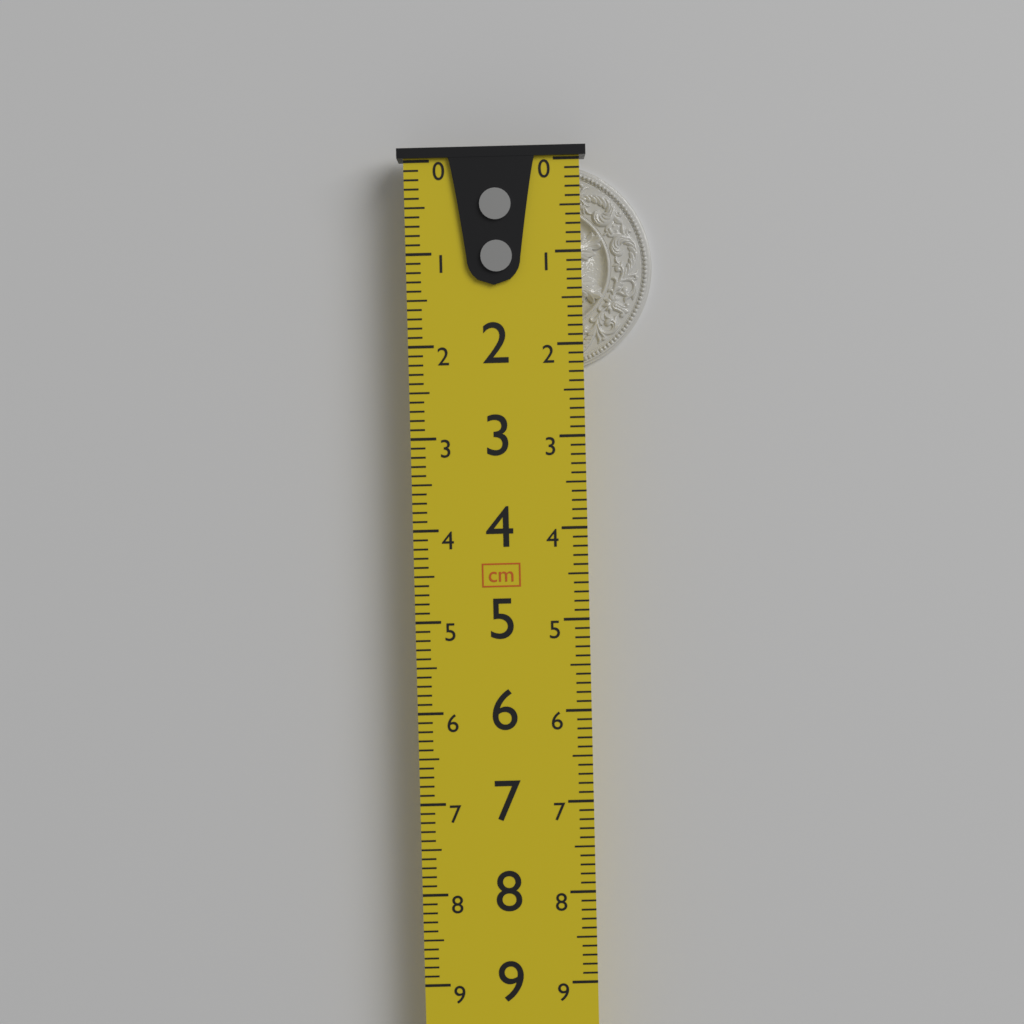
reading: 2.3 cm
